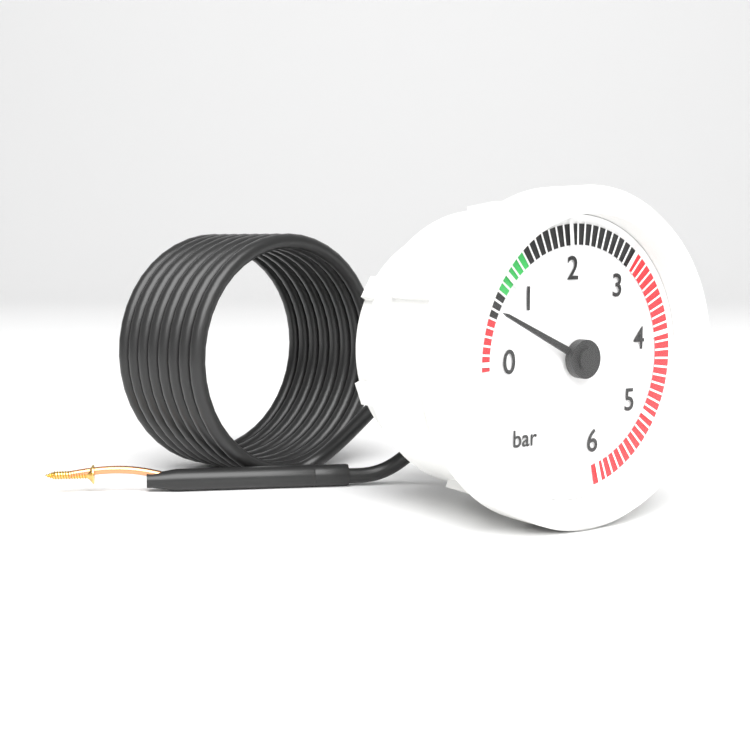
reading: 0.6 bar
